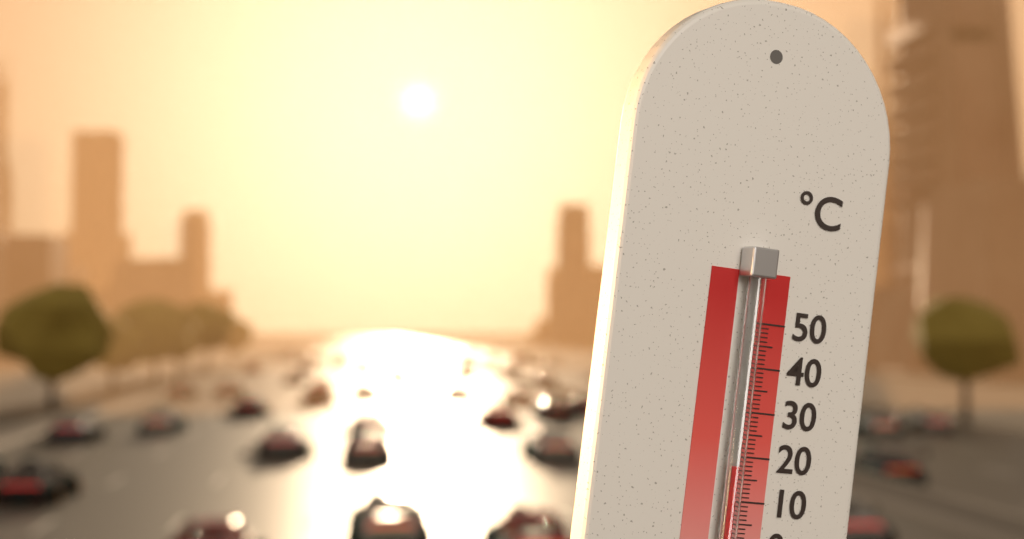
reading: 18 °C
